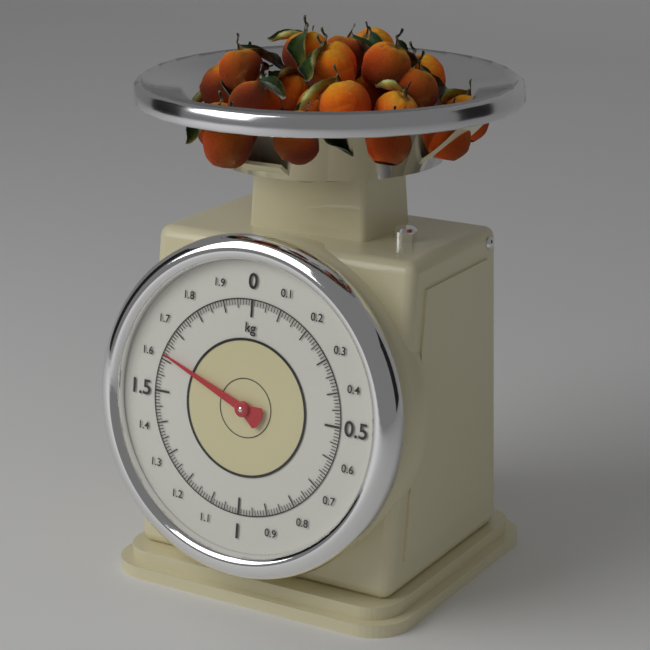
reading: 1.62 kg
